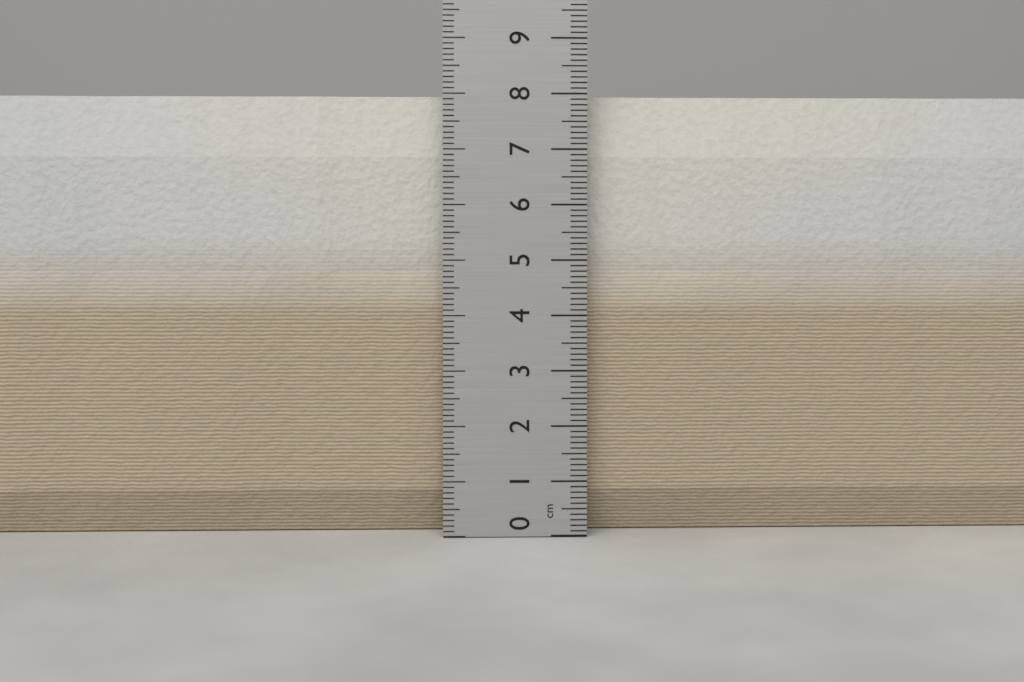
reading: 8.0 cm
